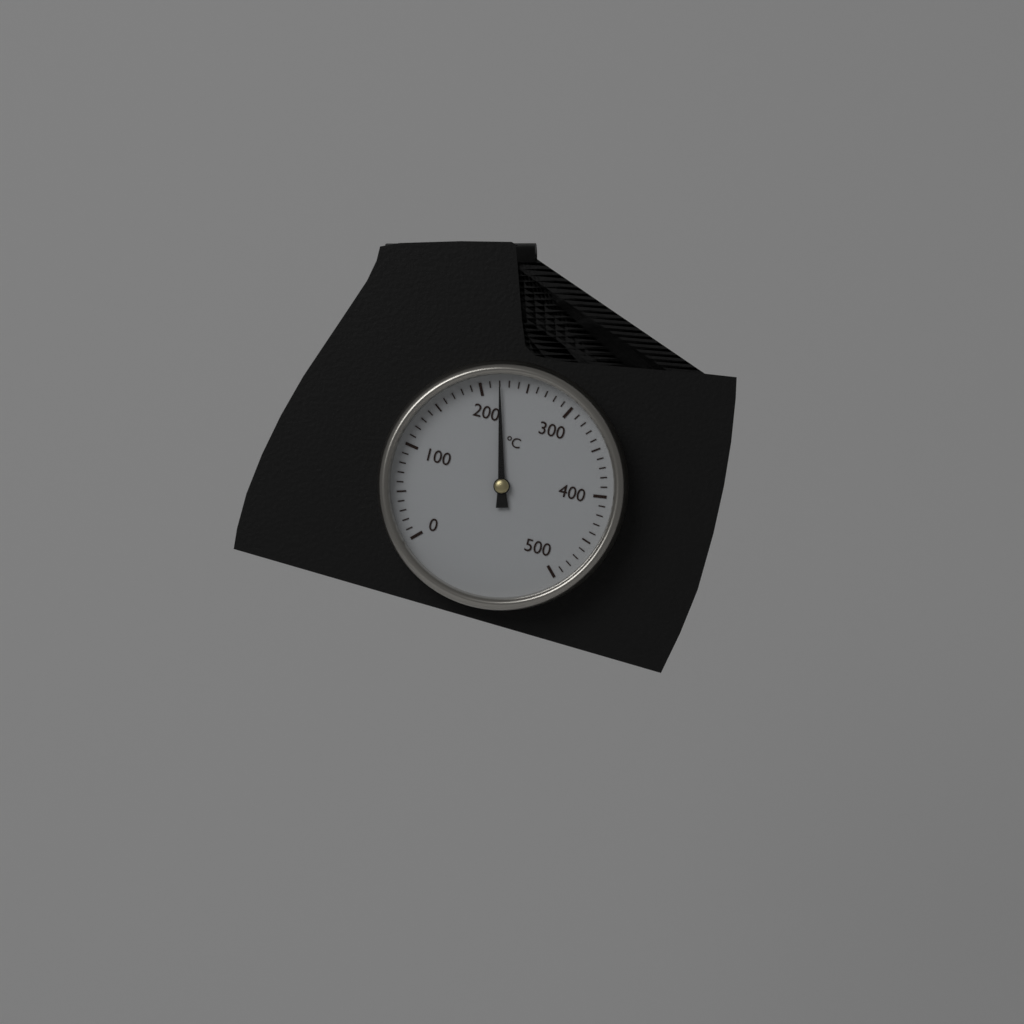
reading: 220 °C
